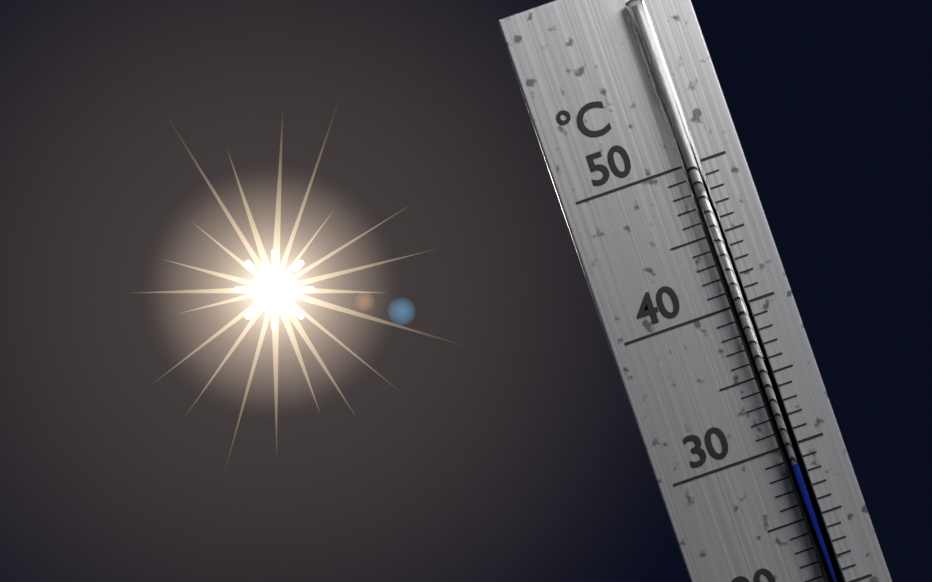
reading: 29 °C
